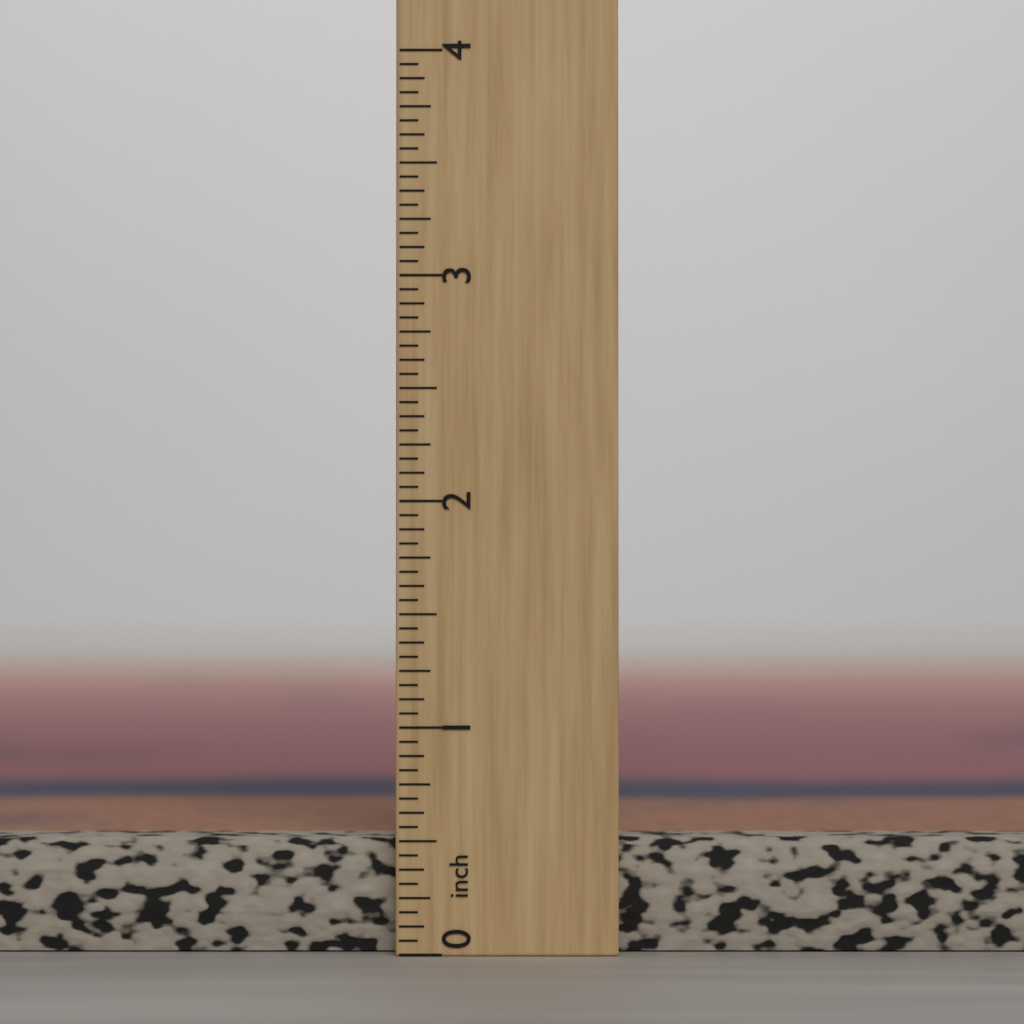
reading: 0.5000 inch
